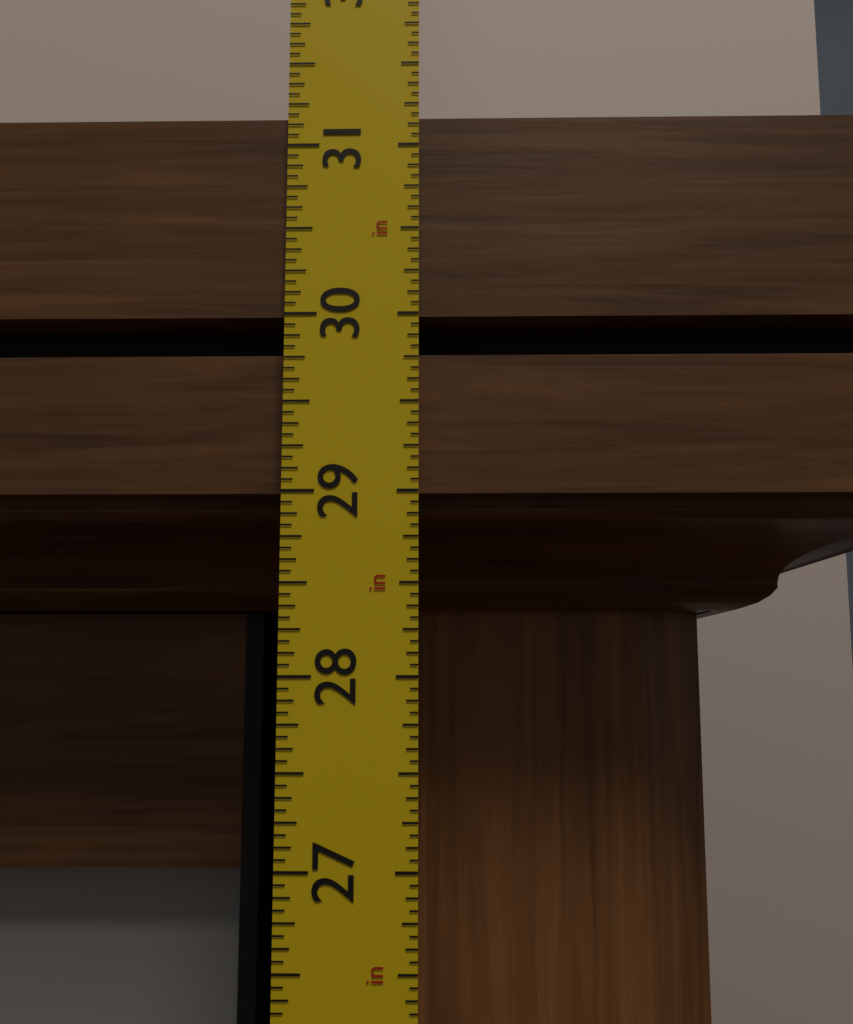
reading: 31.1875 in
